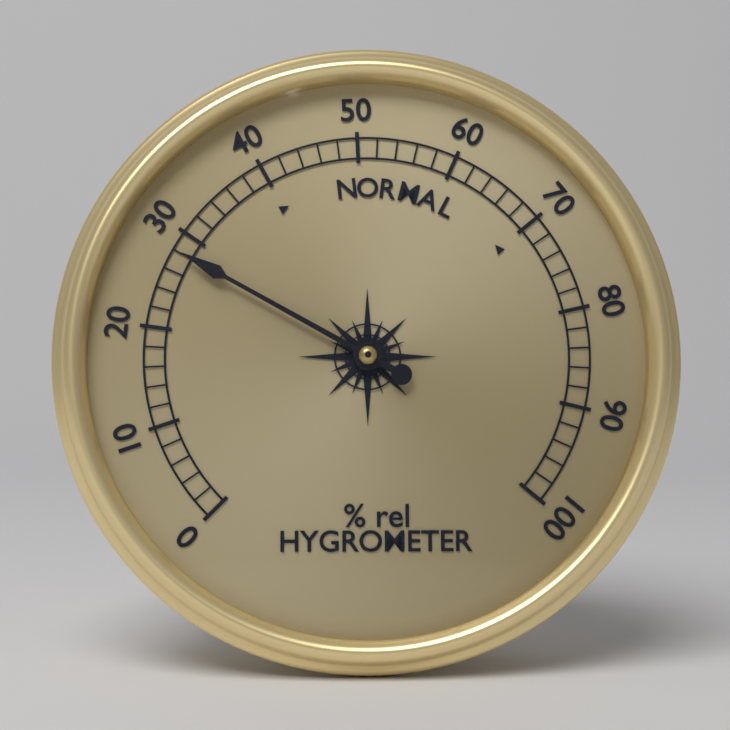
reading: 28 % rel
